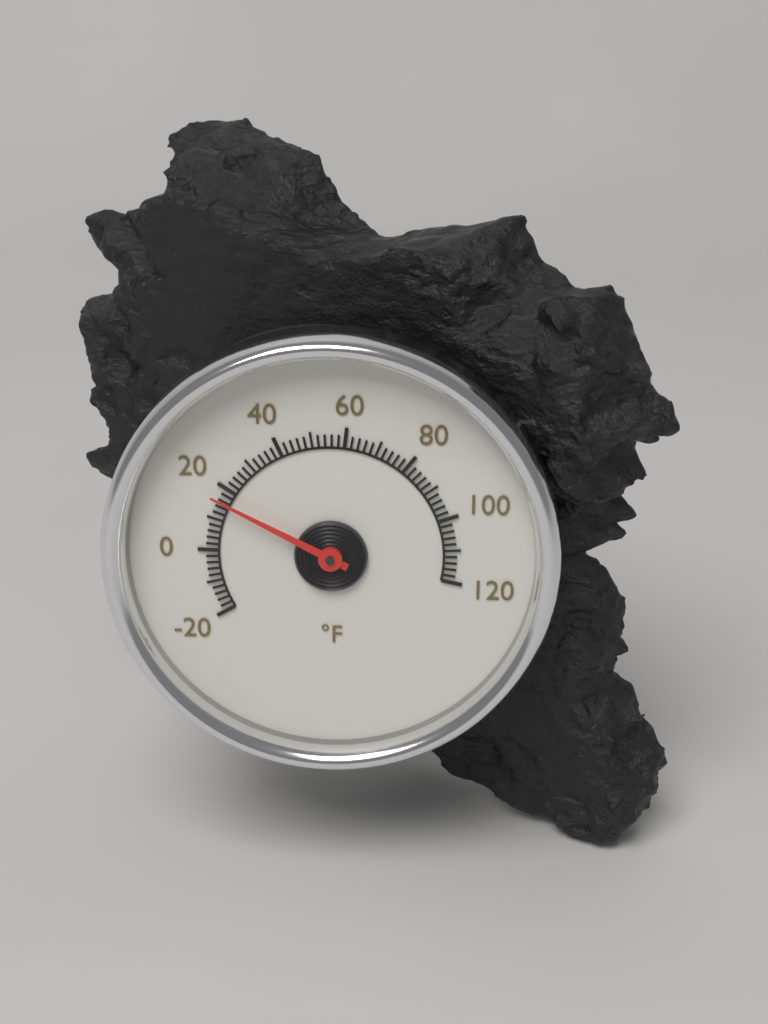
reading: 16 °F
